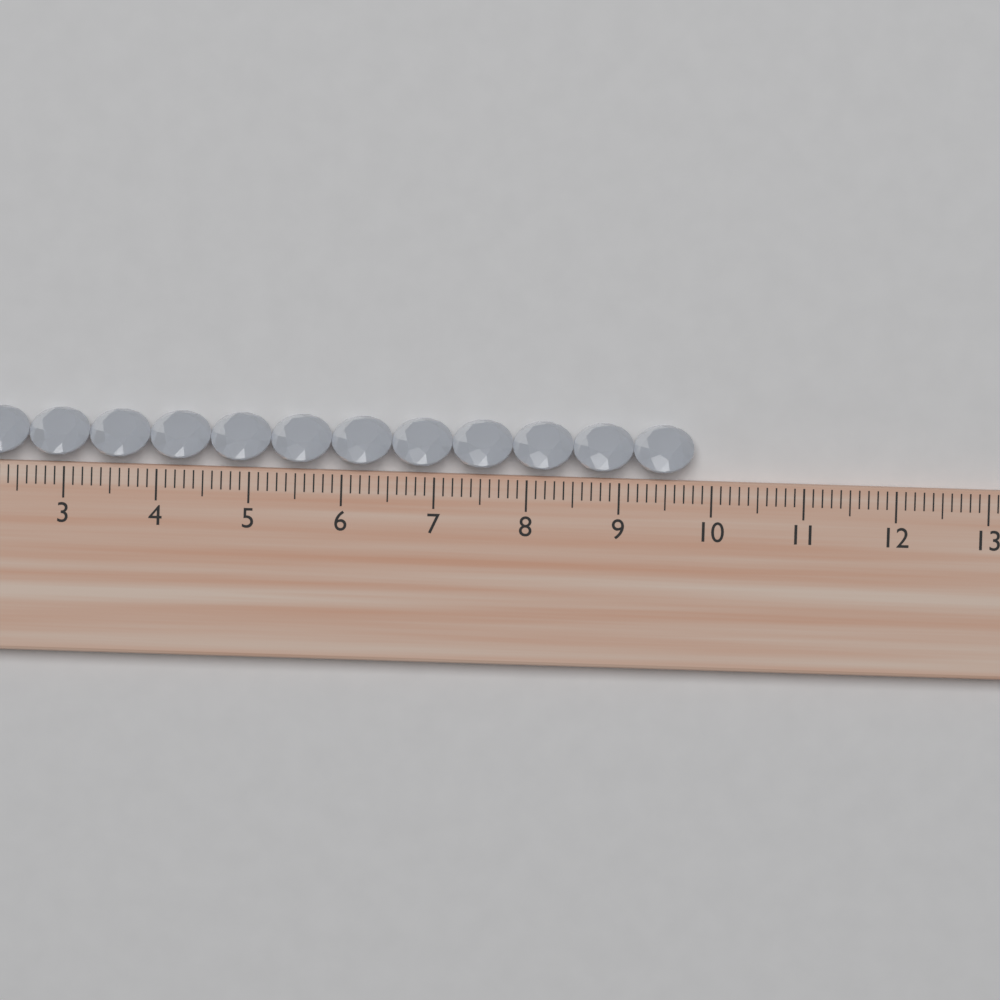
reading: 9.8 cm
